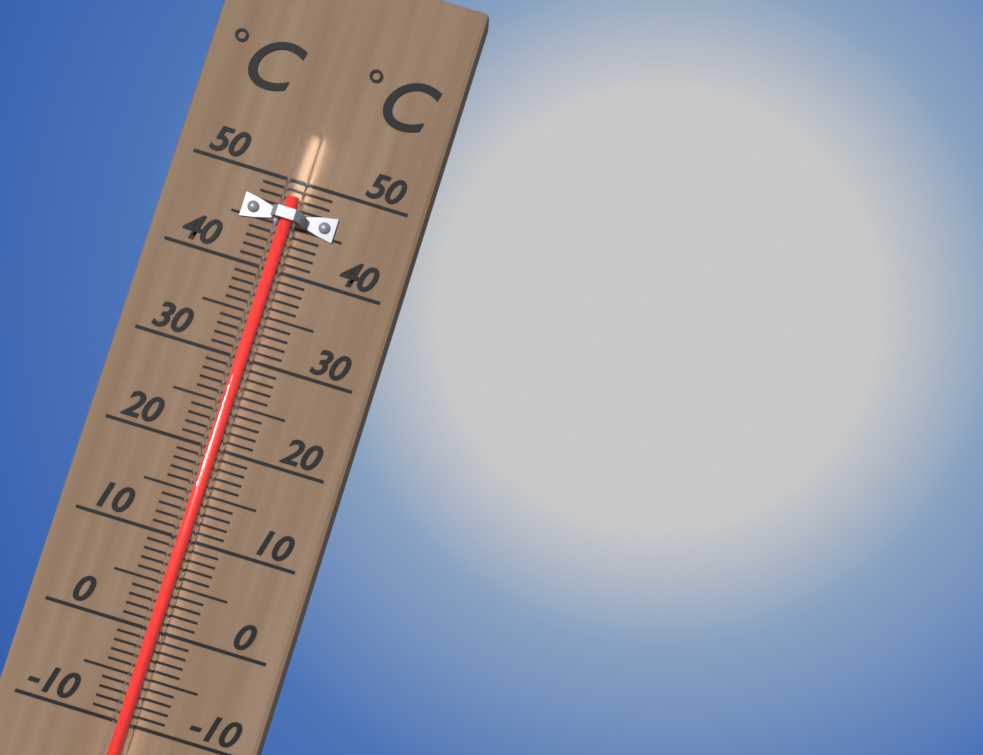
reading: 48 °C
